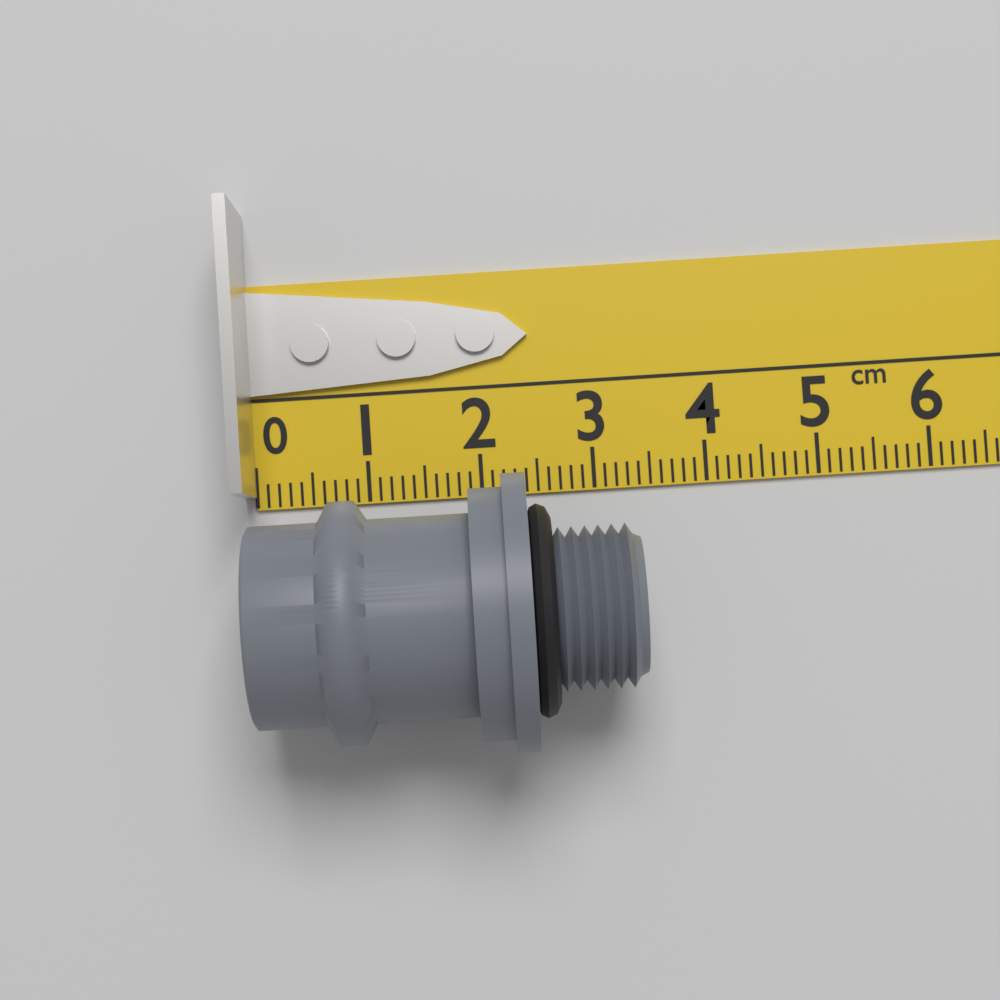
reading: 3.3 cm
